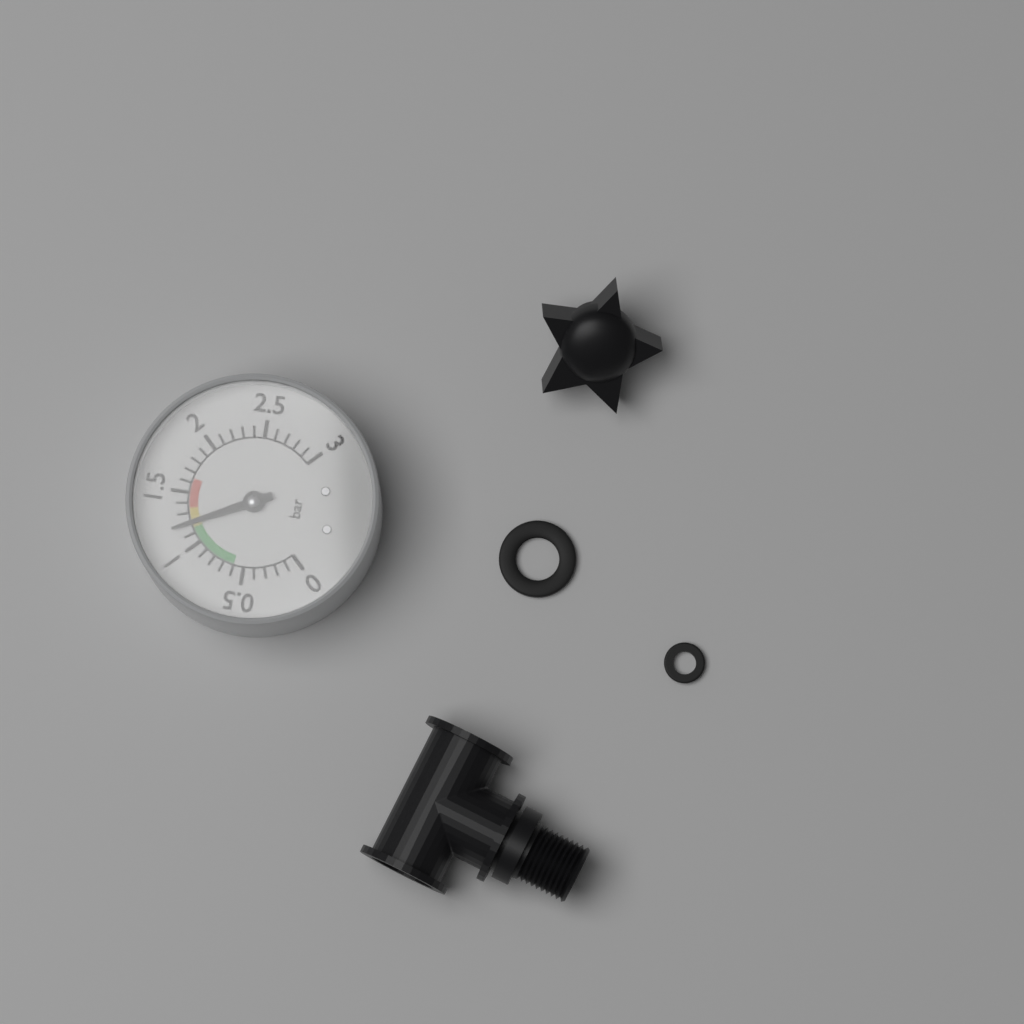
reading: 1.2 bar
